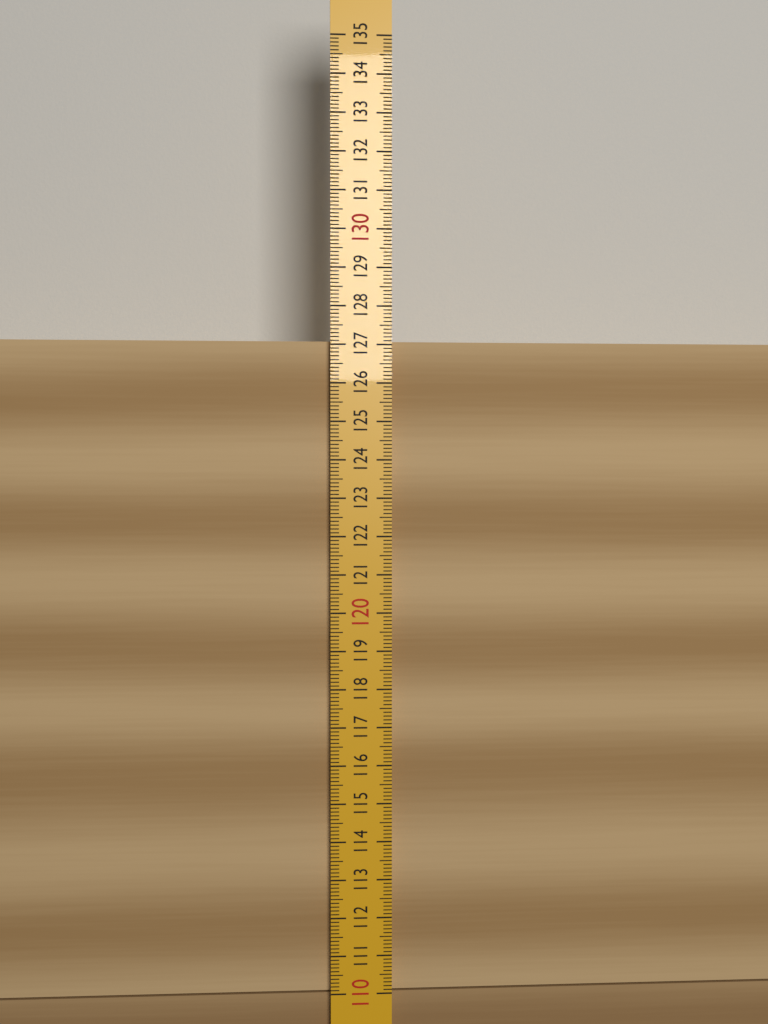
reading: 127.1 (no unit)
